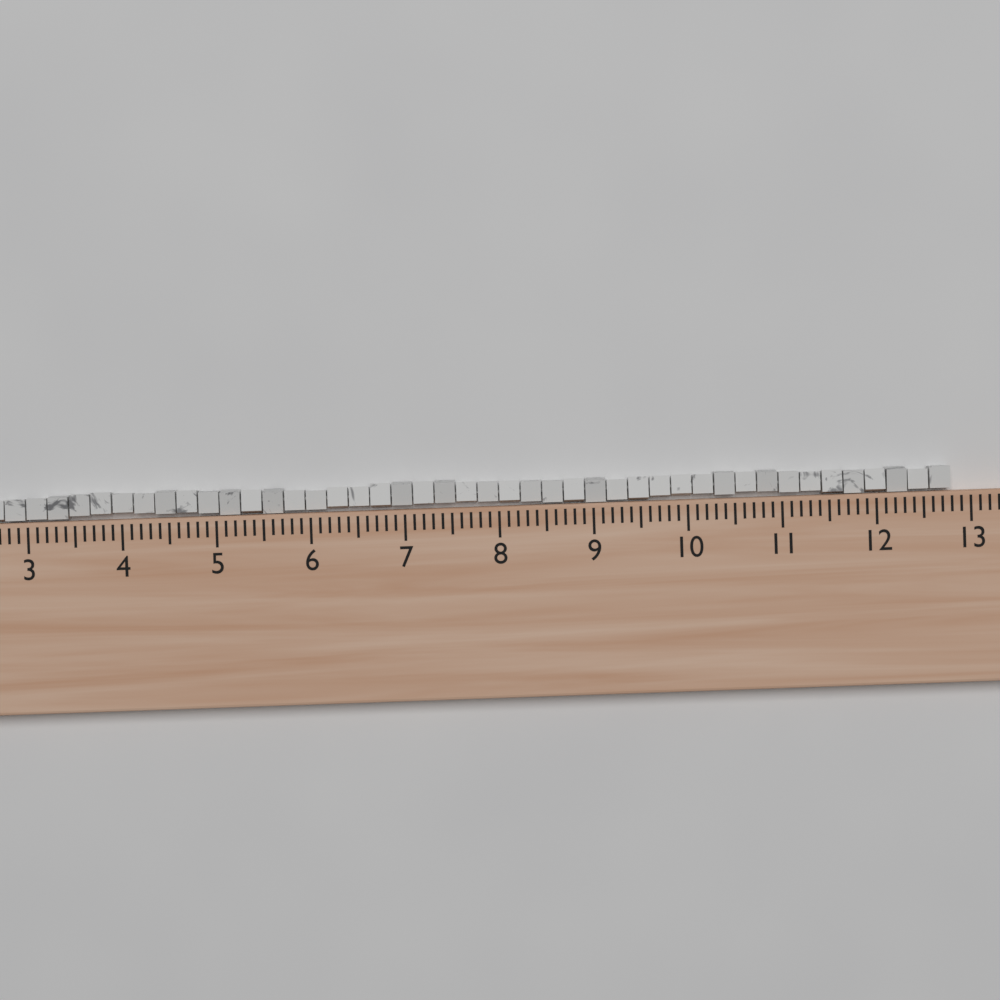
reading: 12.8 (no unit)
